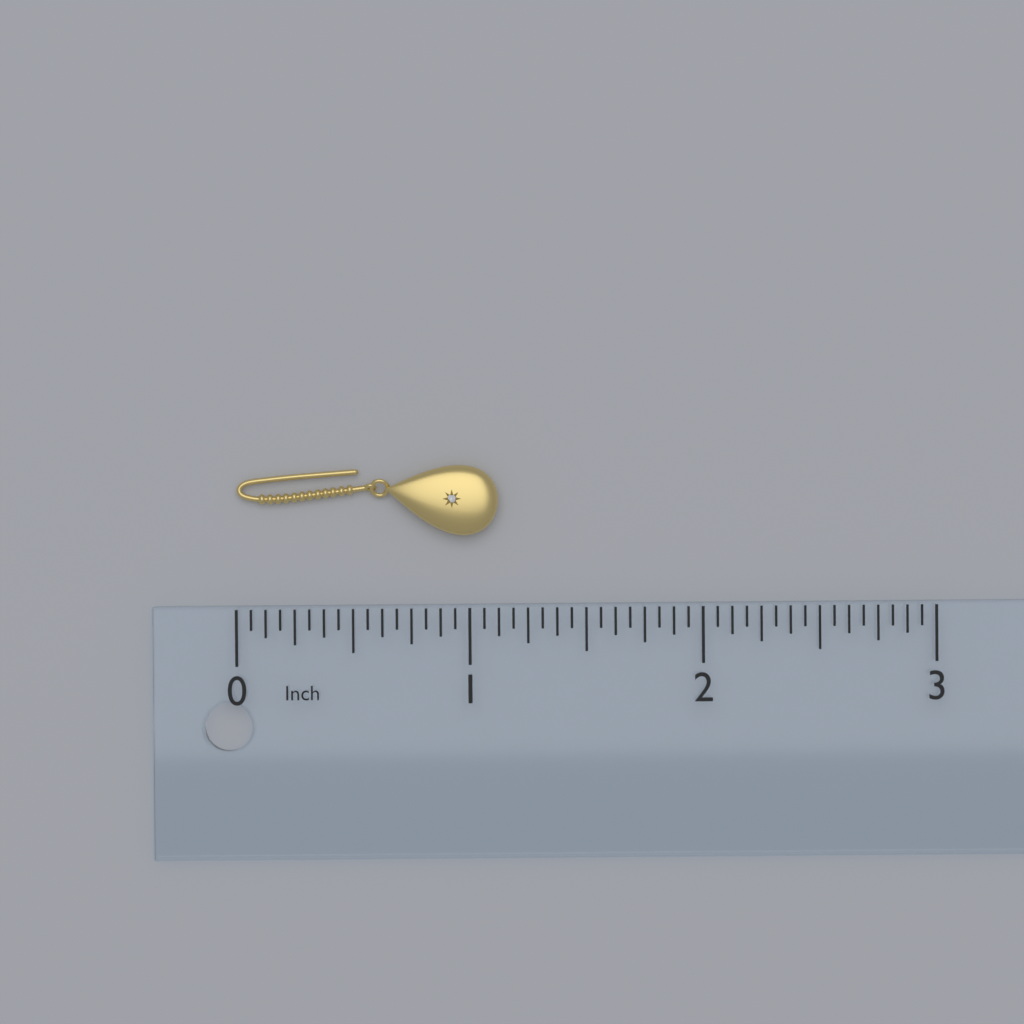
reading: 1.1250 in
